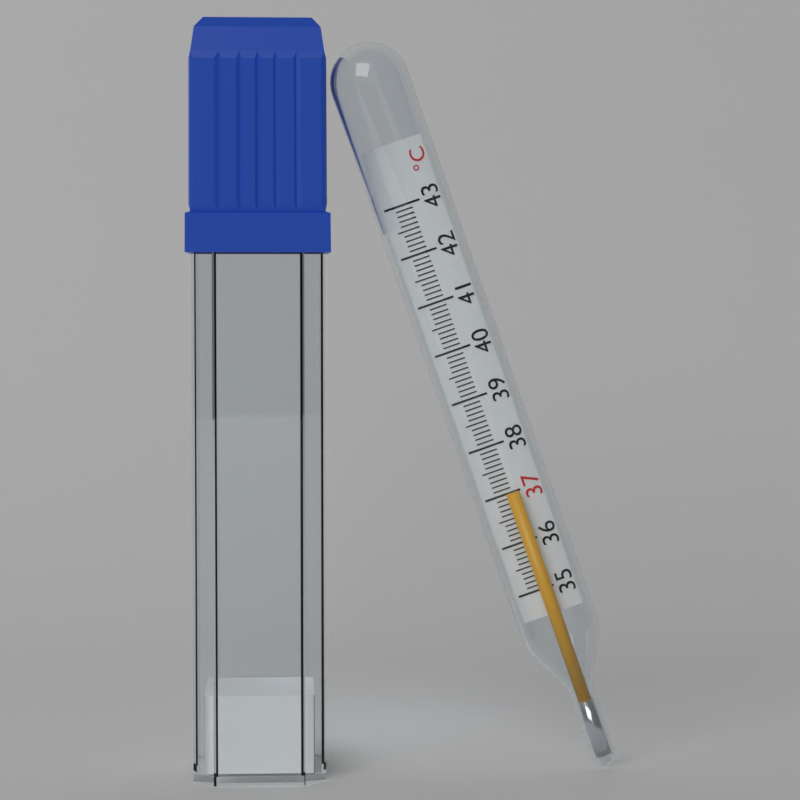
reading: 37.0 °C
